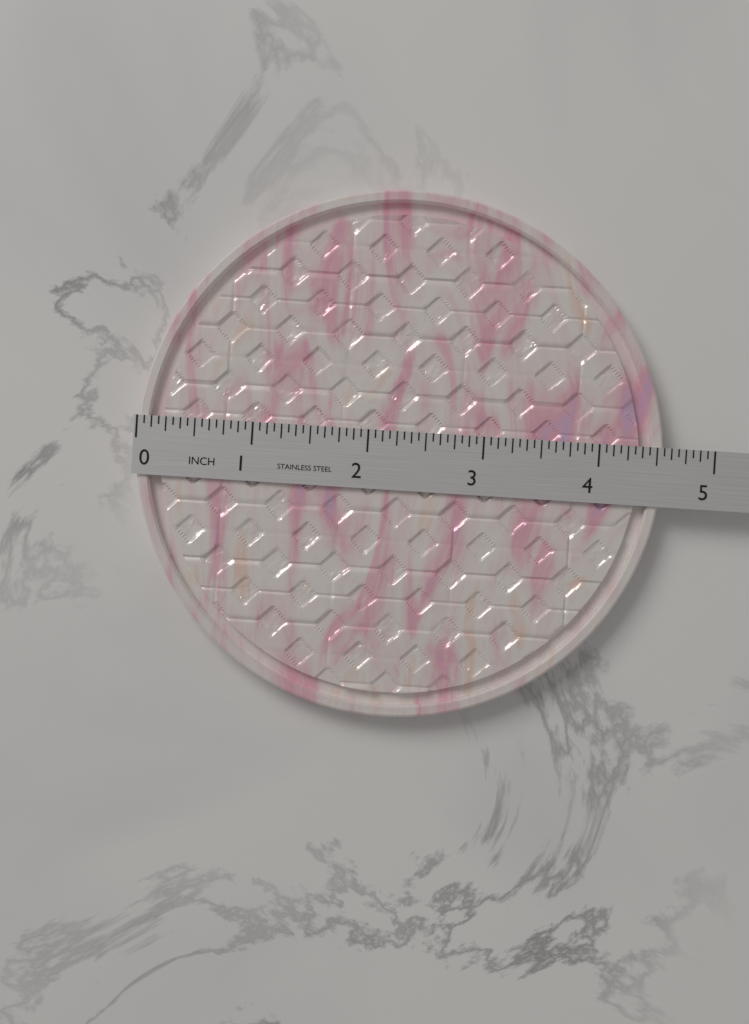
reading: 4.5625 in
